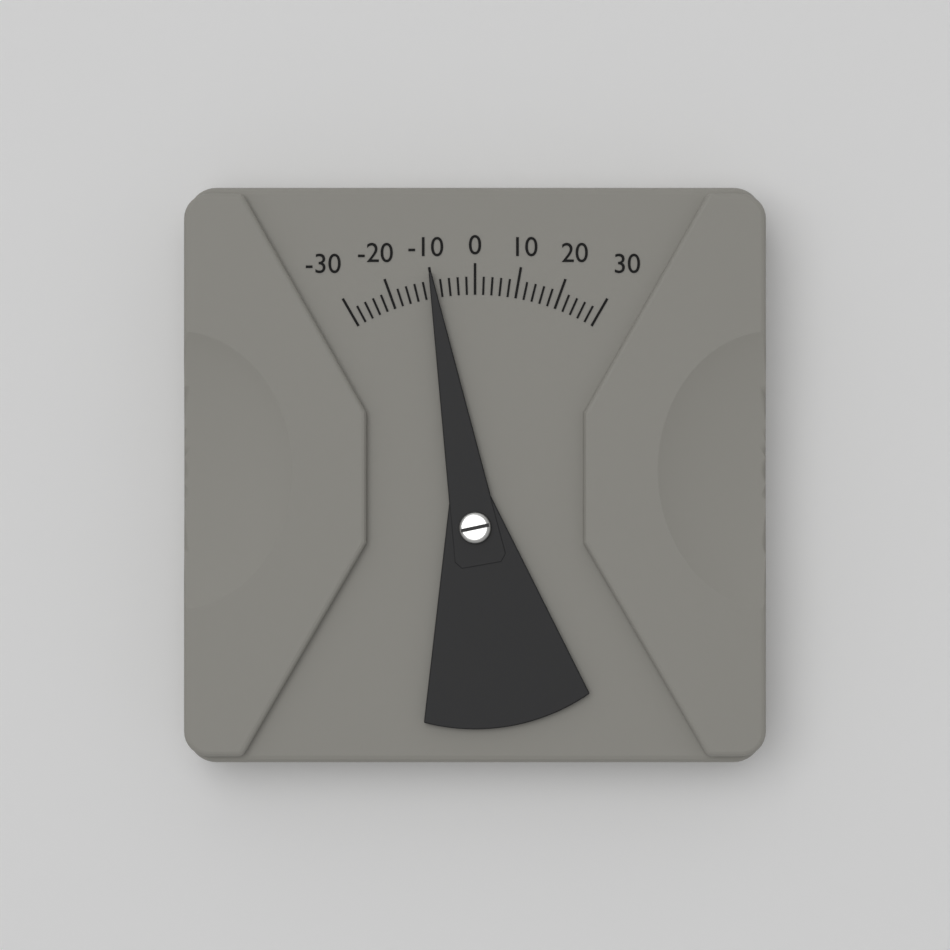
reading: -10 (no unit)
